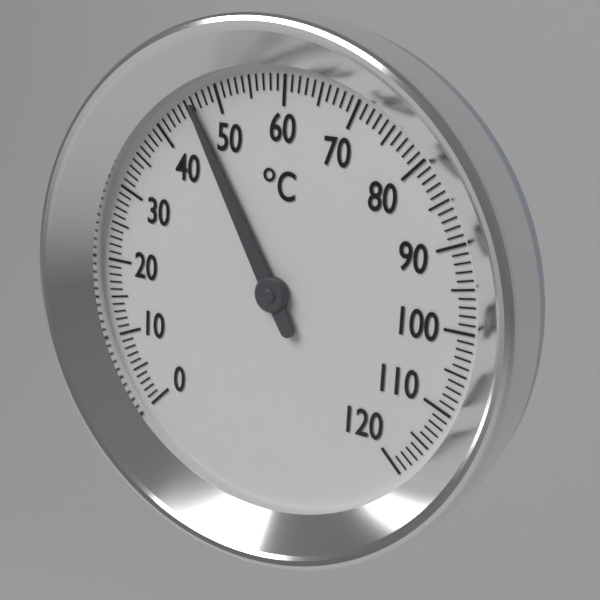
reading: 46 °C
